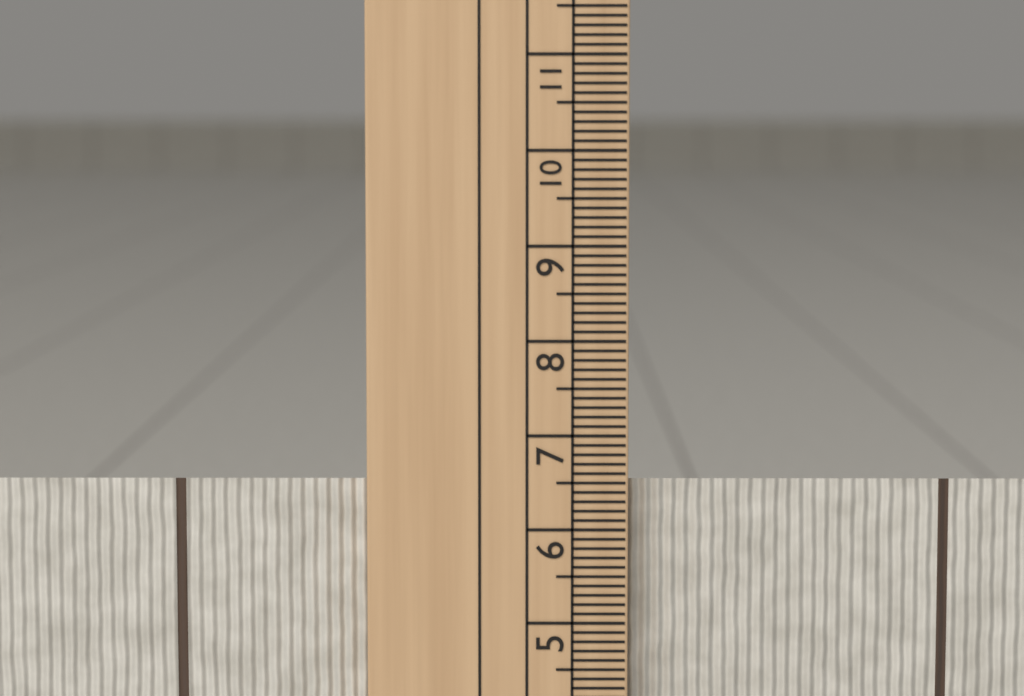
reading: 6.5 cm
